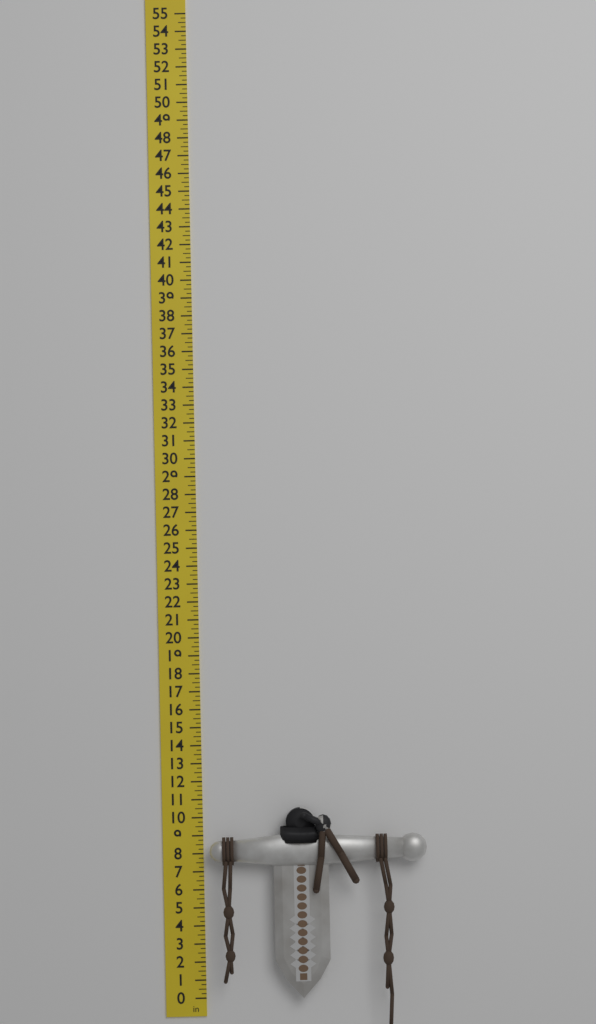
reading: 10.50 in
